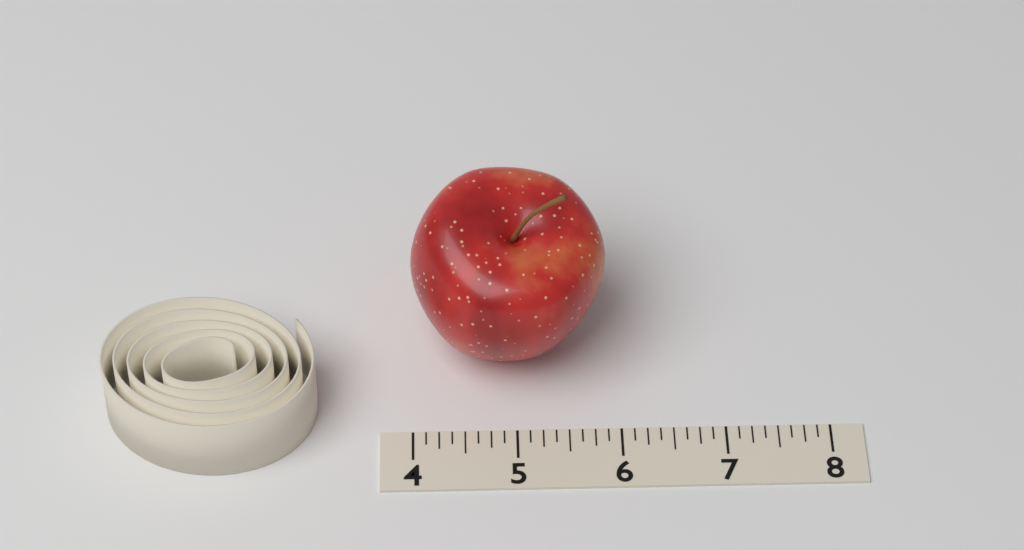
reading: 5.875 (no unit)
